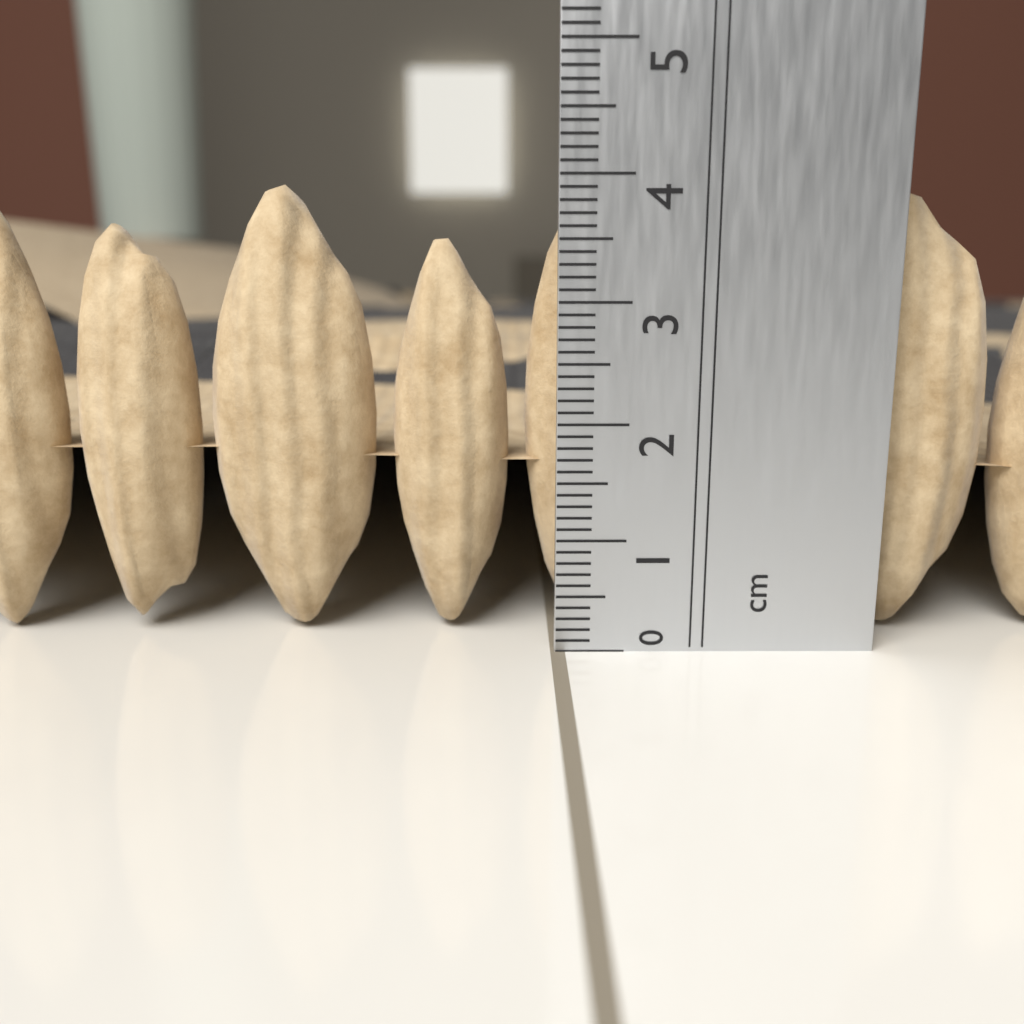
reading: 4.0 cm
